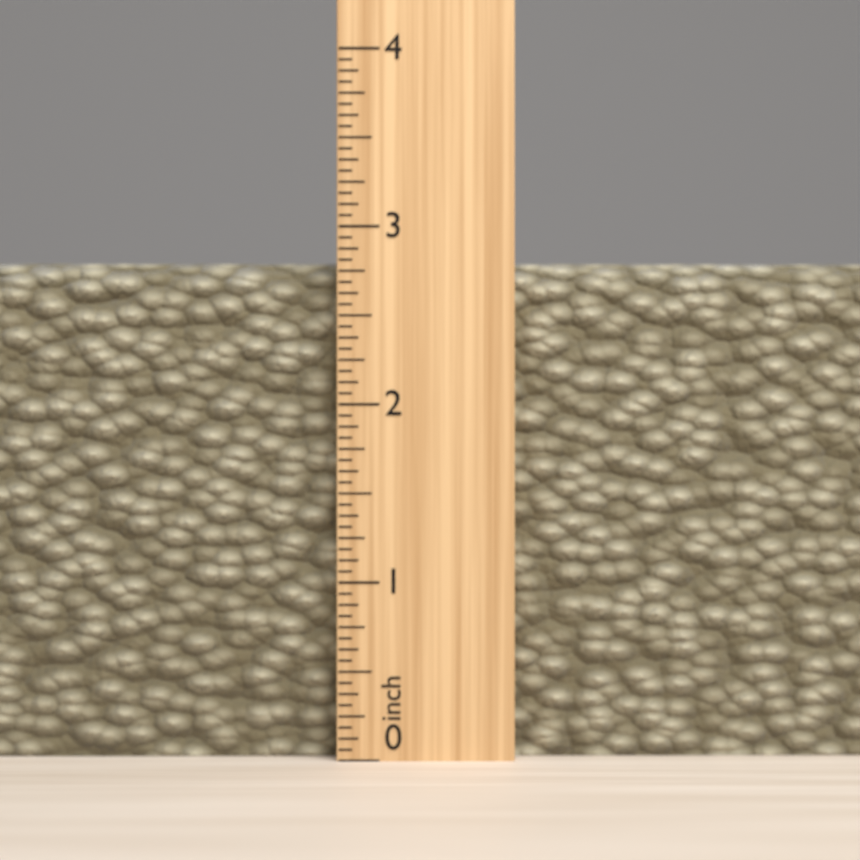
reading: 2.8125 inch
